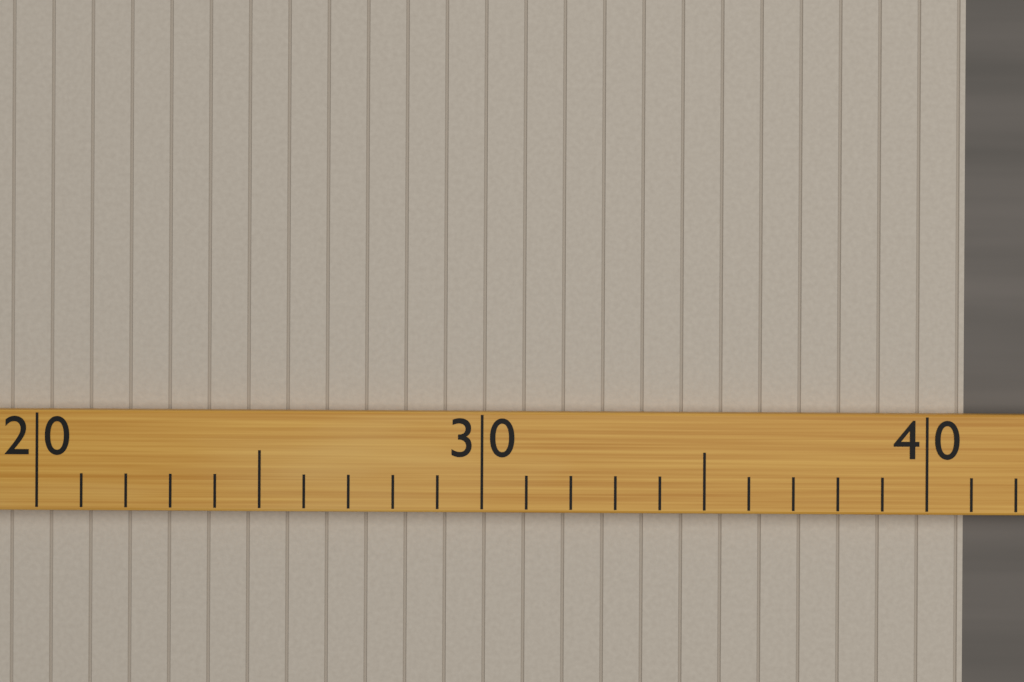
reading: 41 (no unit)
